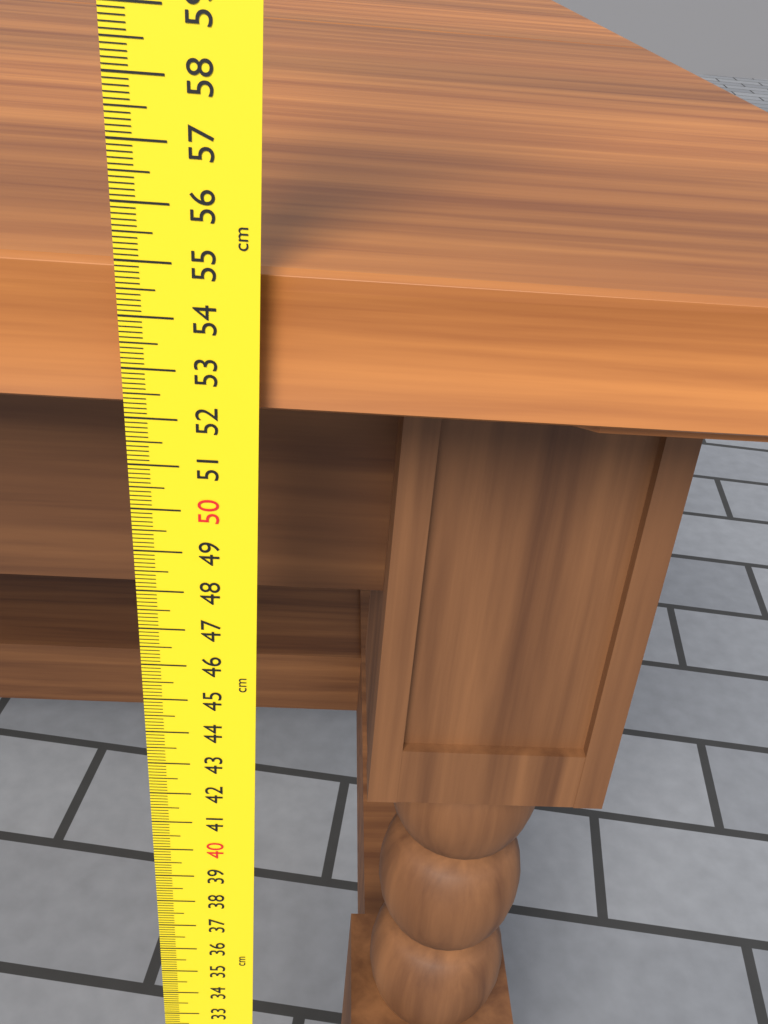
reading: 54.8 cm
